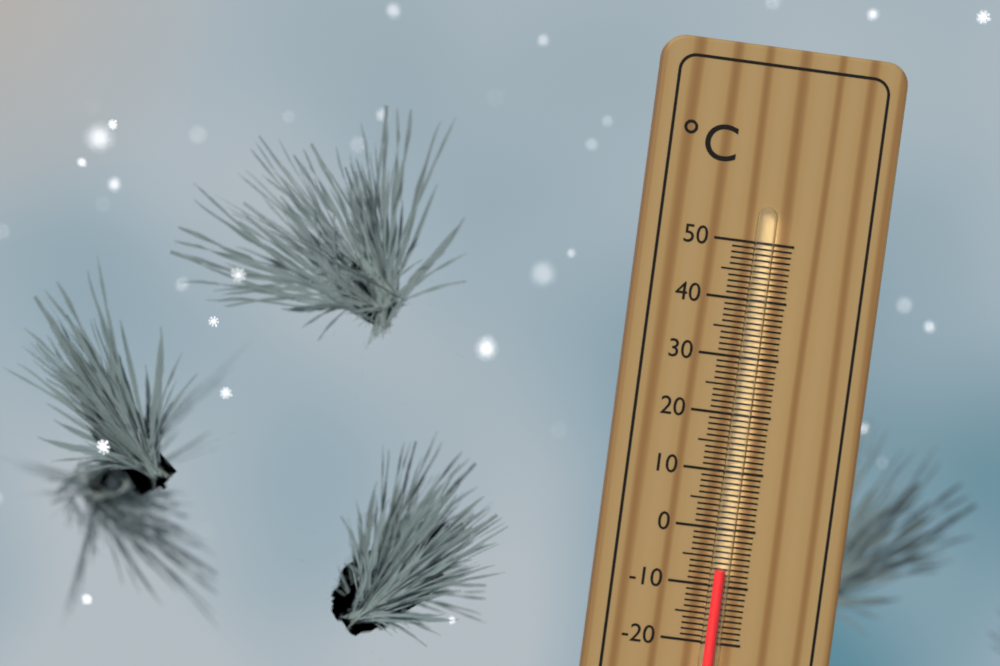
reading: -7 °C
